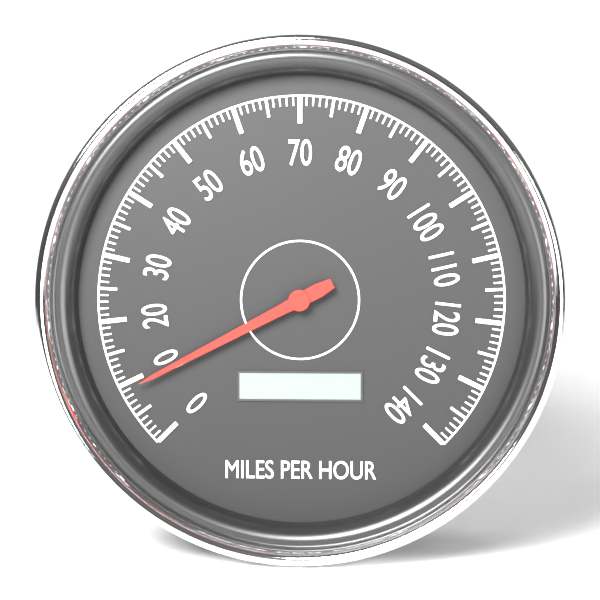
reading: 9 mph
